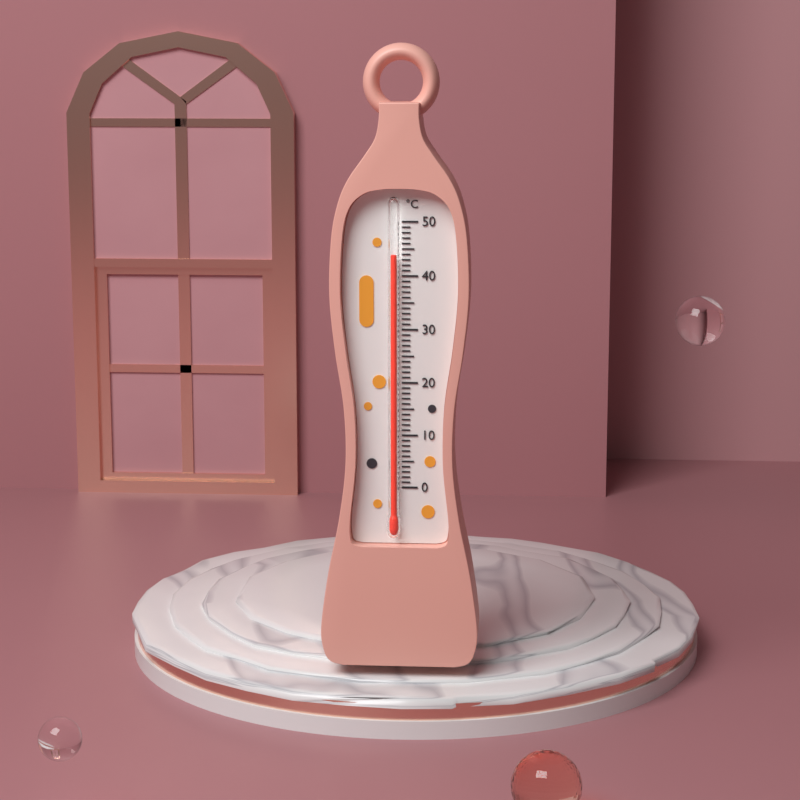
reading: 44 °C
